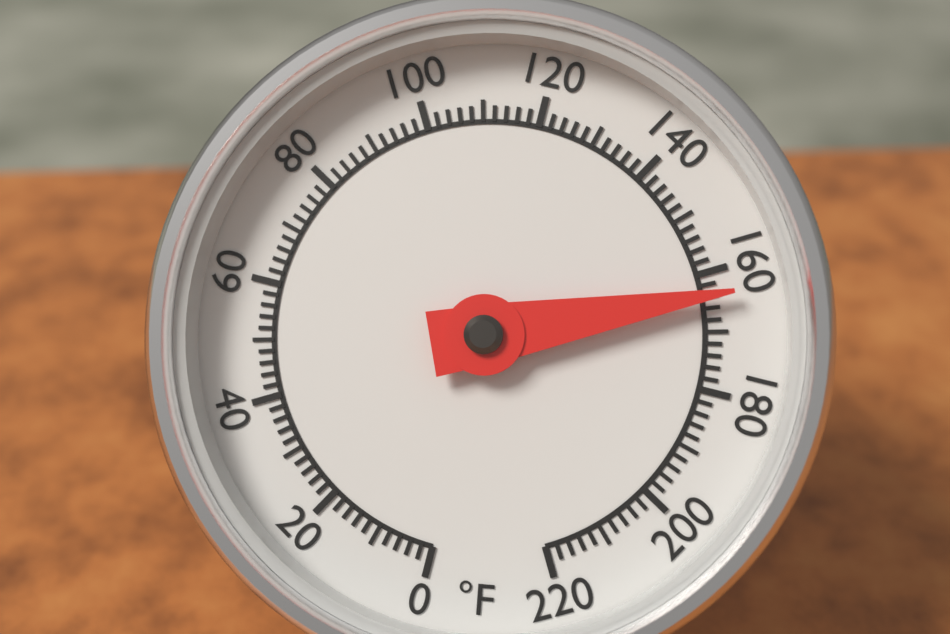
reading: 164 °F
